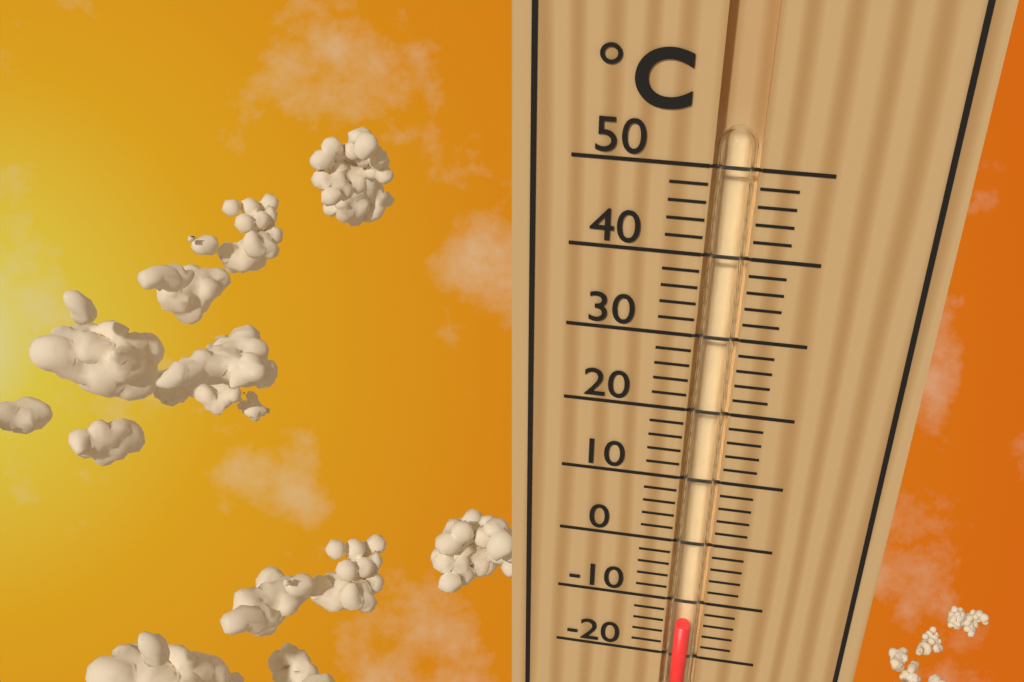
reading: -14 °C
